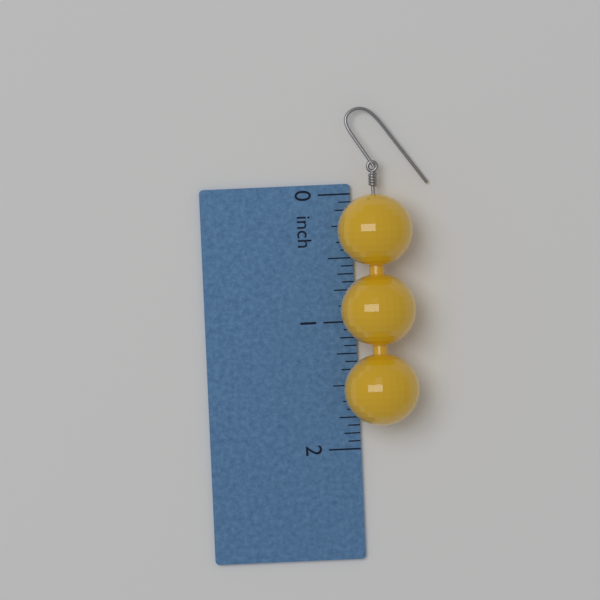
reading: 1.8125 inch
